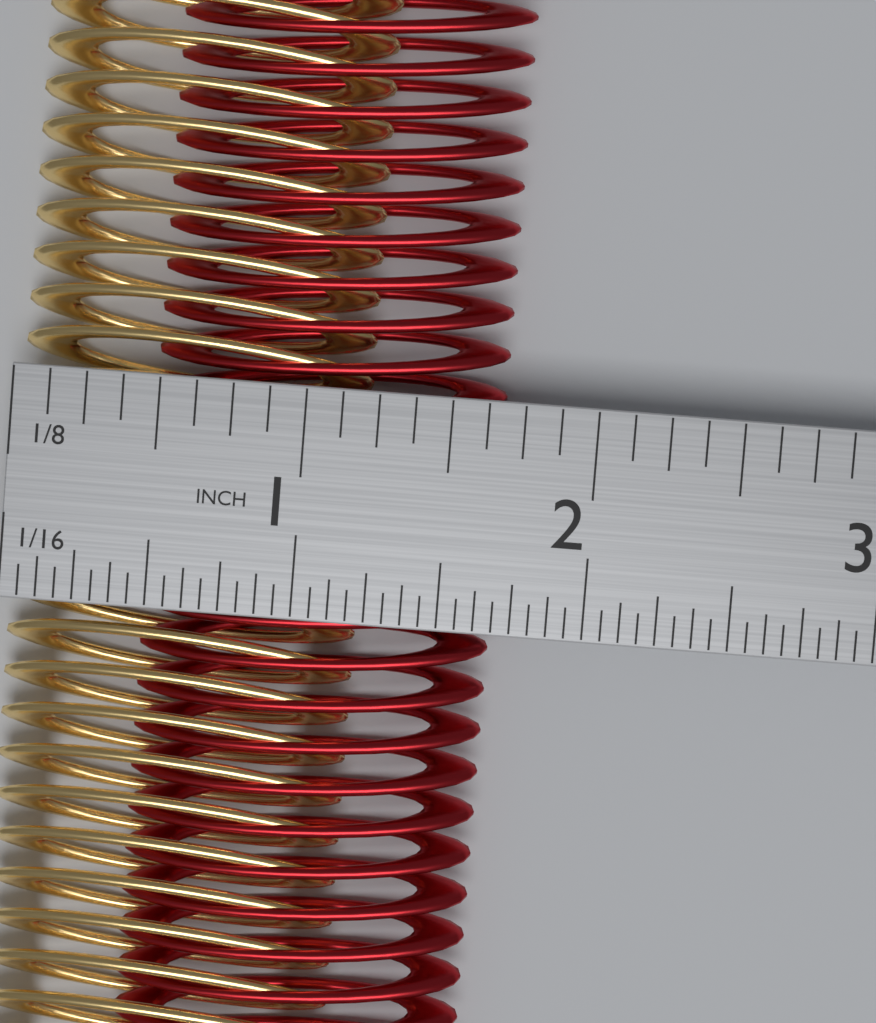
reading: 1.6875 in
